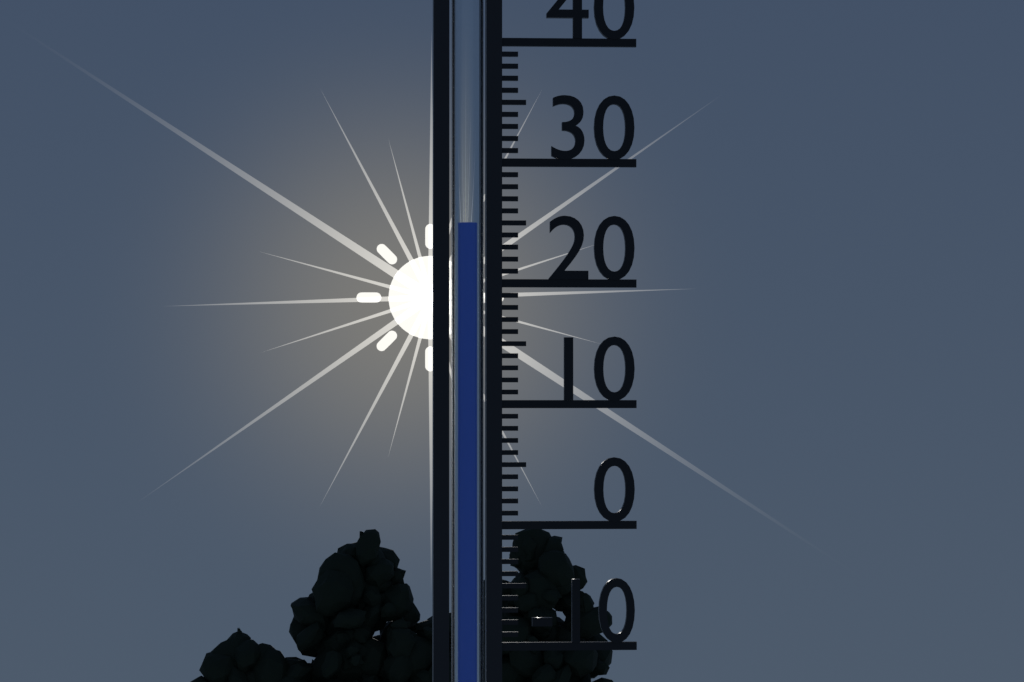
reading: 25 (no unit)
